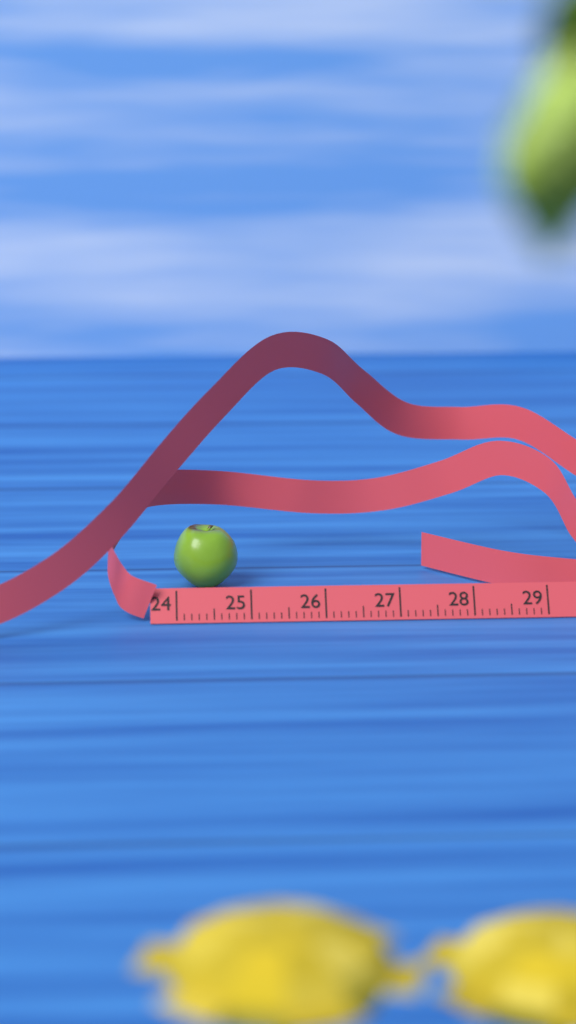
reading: 24.9 cm
